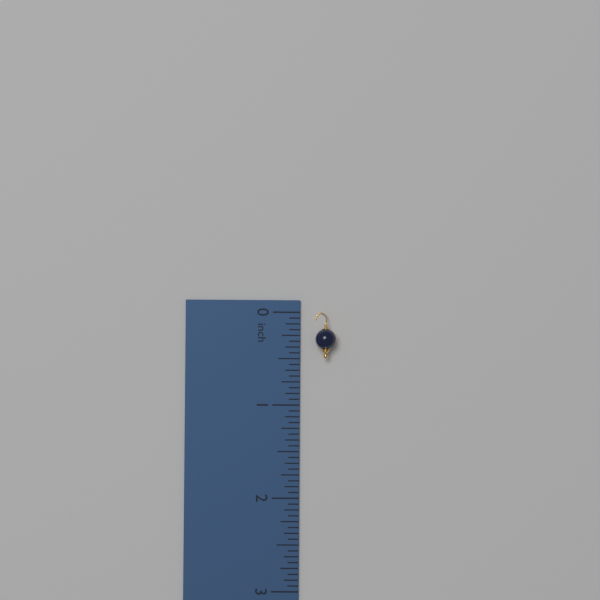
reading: 0.5000 inch
